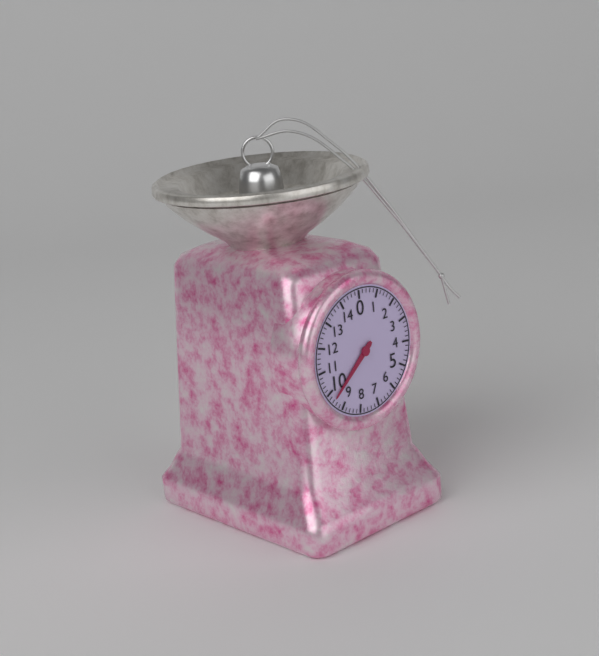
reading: 9.6 (no unit)
